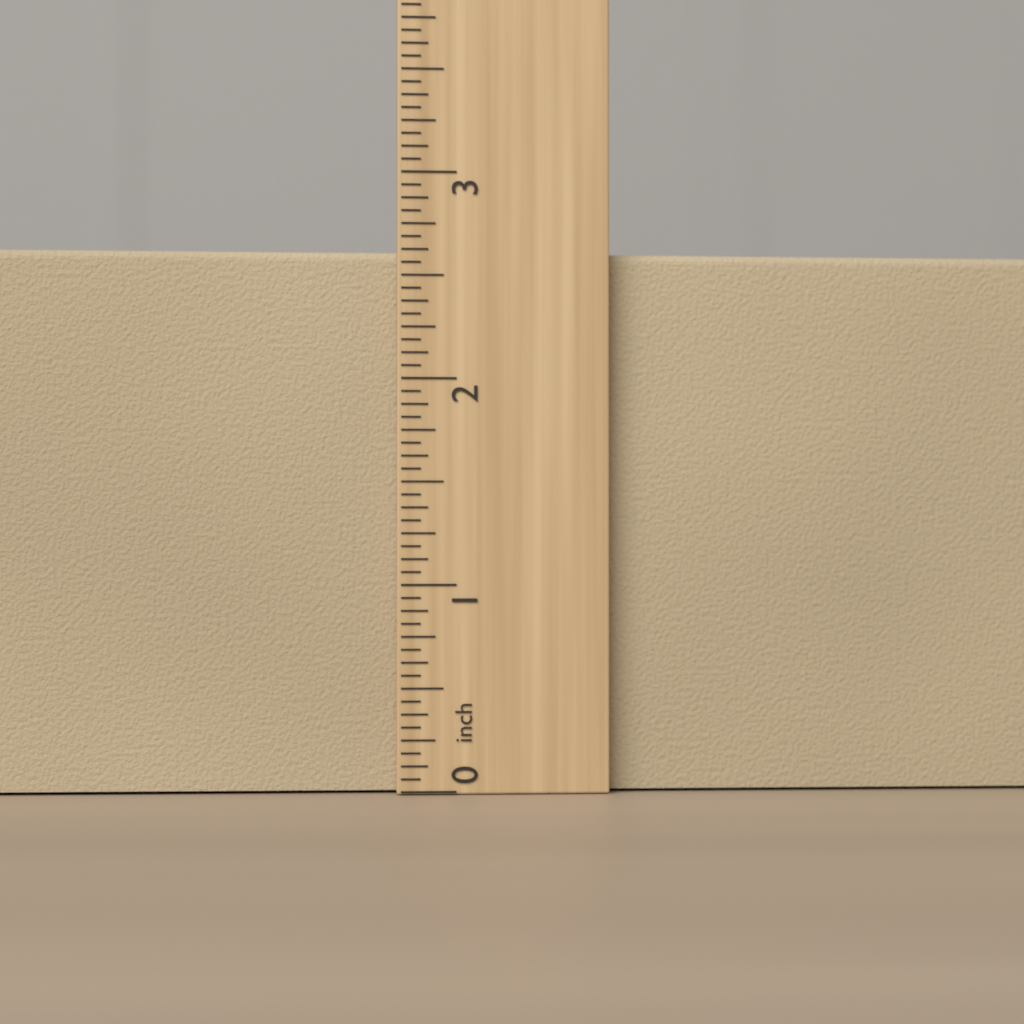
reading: 2.6250 inch
